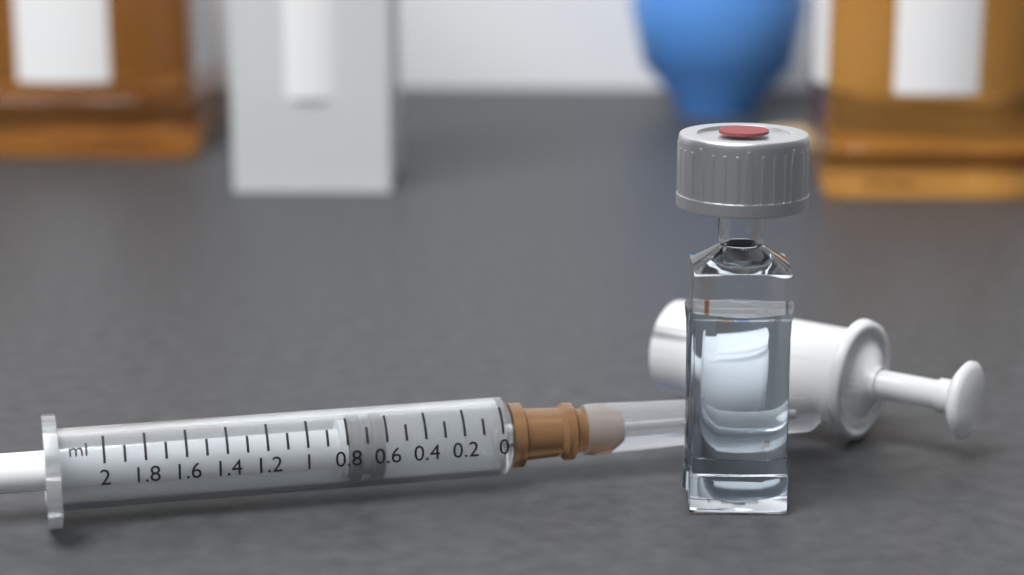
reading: 0.6 ml
